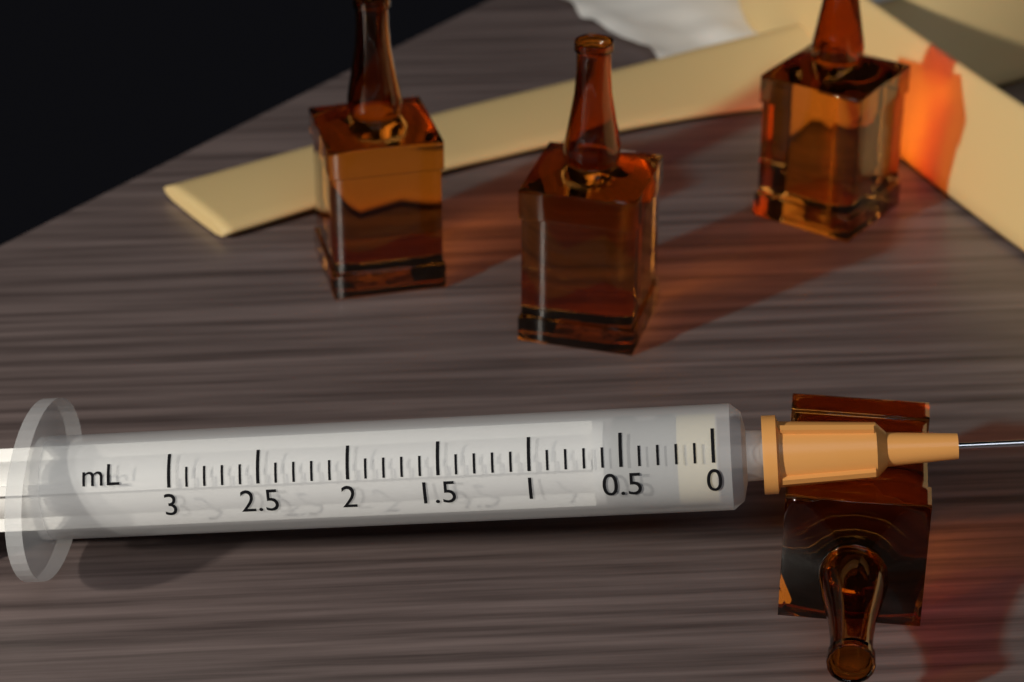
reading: 0.2 mL
